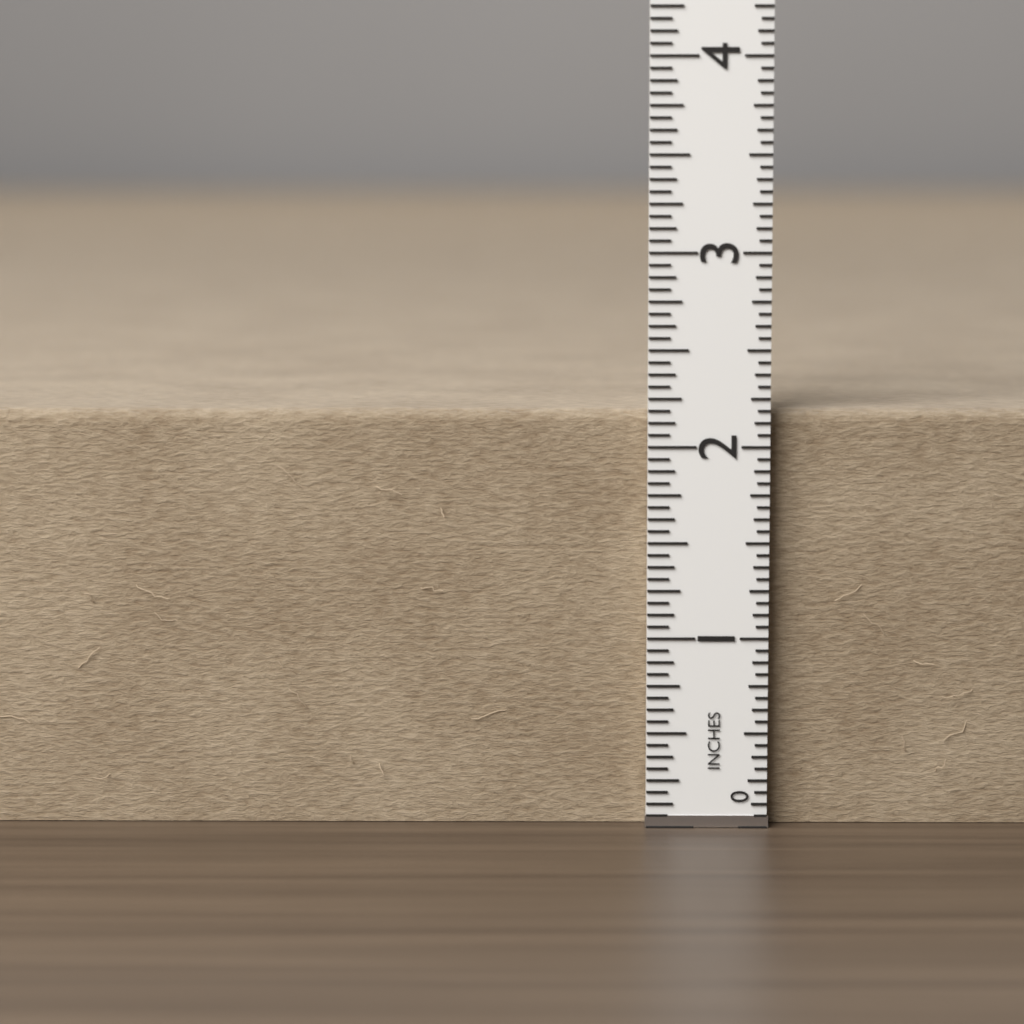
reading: 2.1875 in
